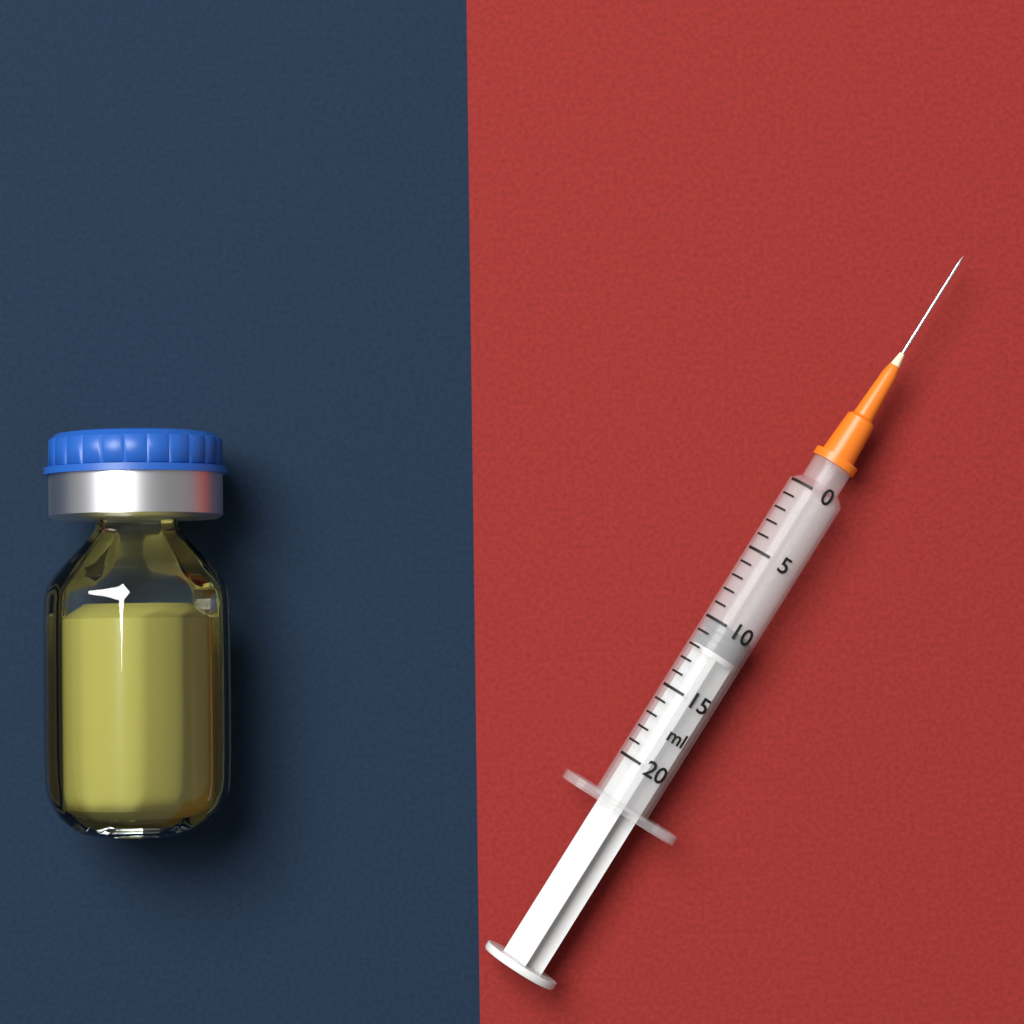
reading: 10 ml
